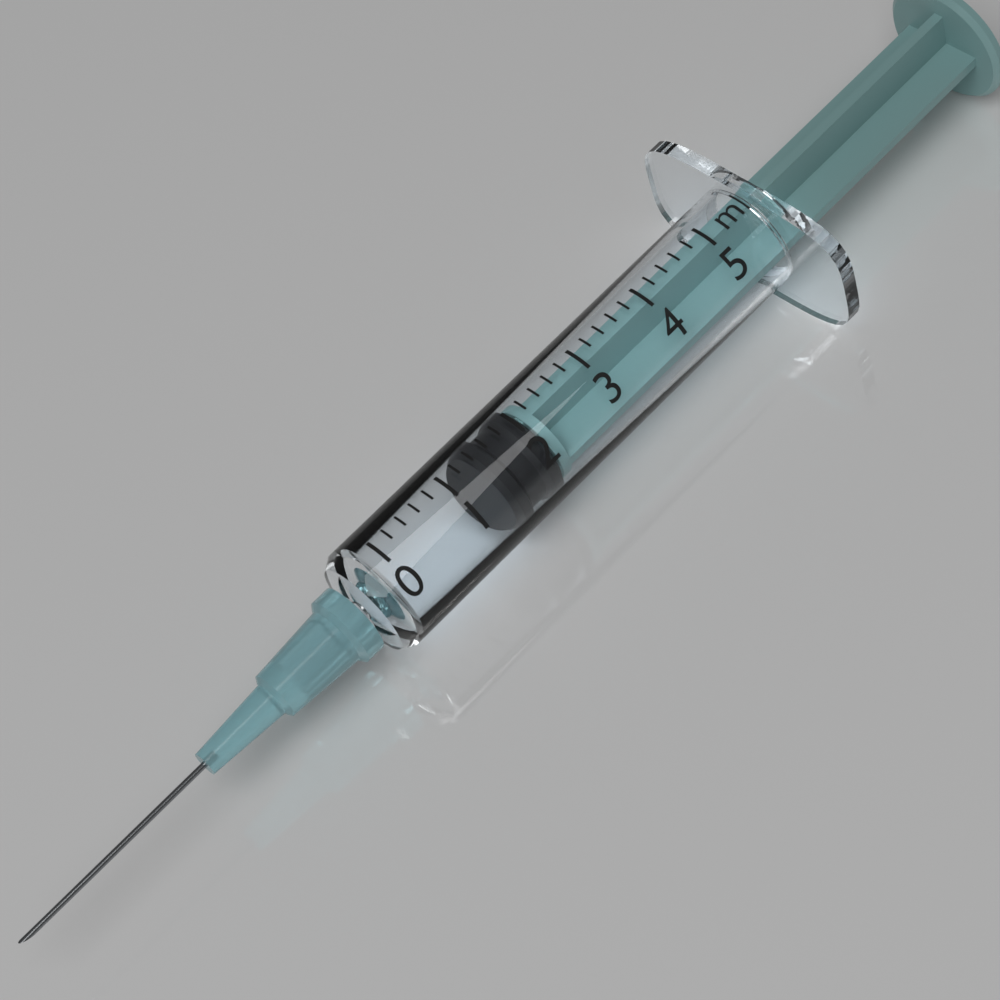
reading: 1.4 ml
